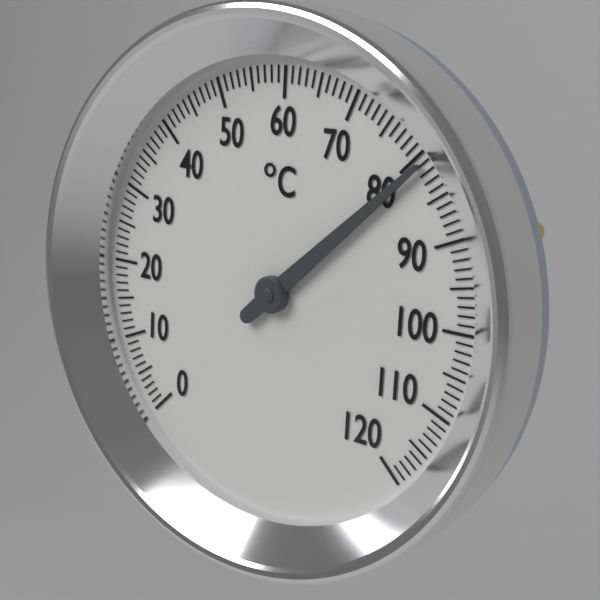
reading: 81 °C
